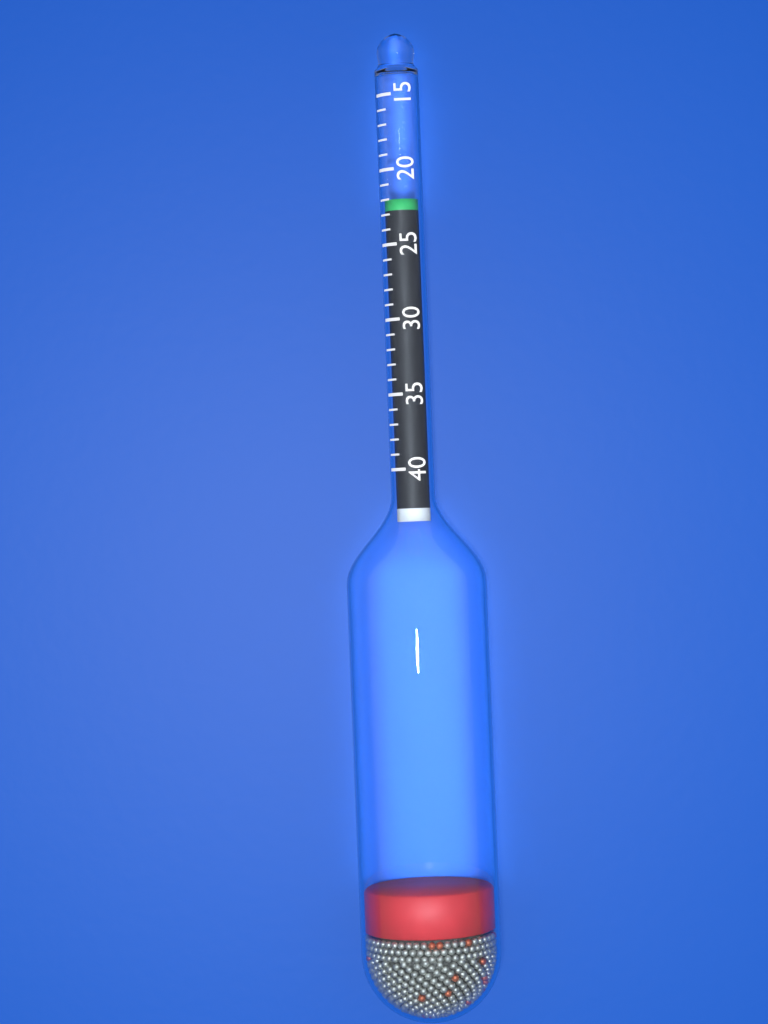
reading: 22 (no unit)
